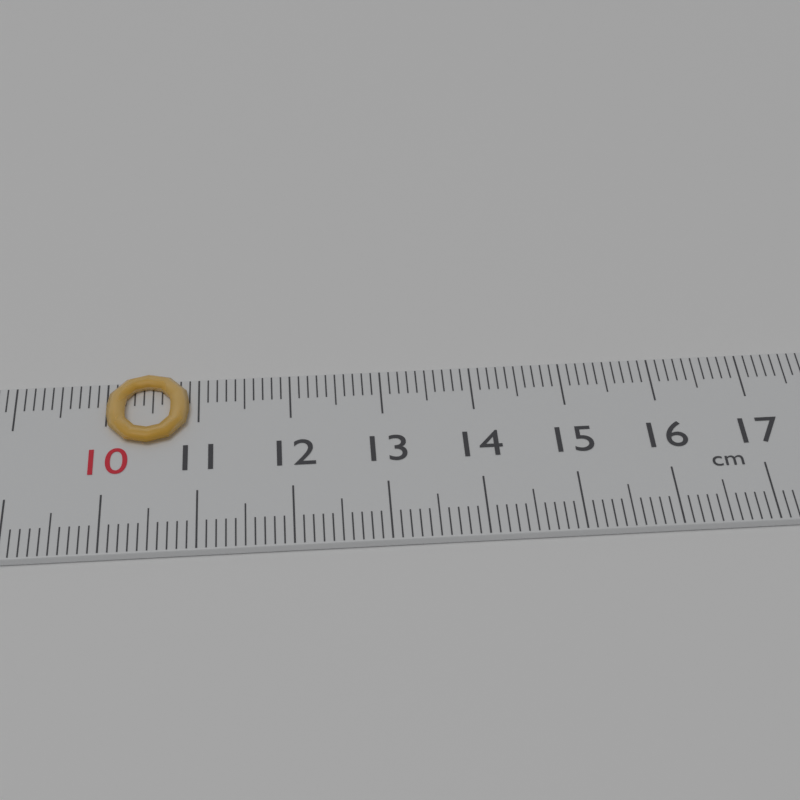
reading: 10.9 cm
